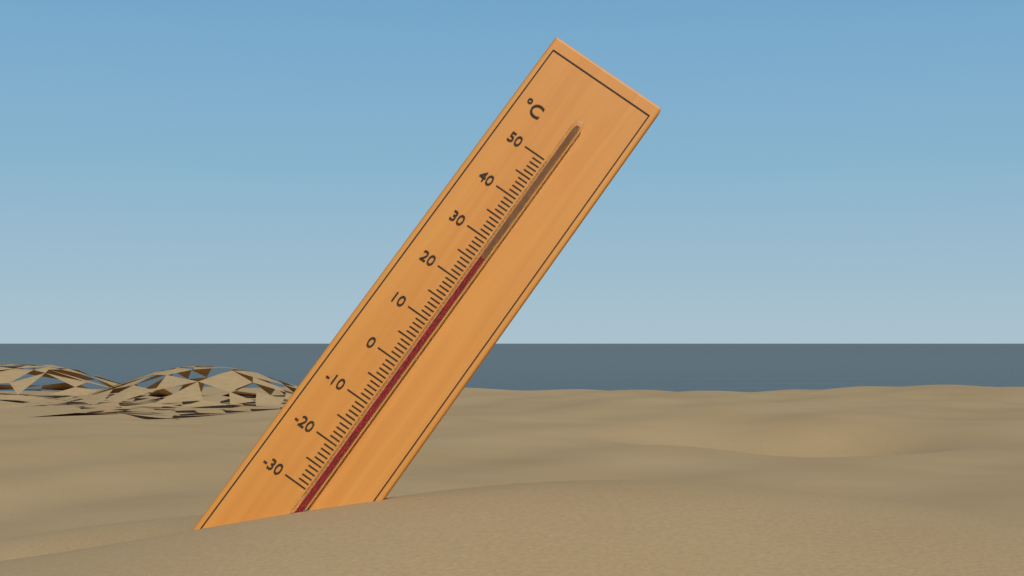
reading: 26 °C
